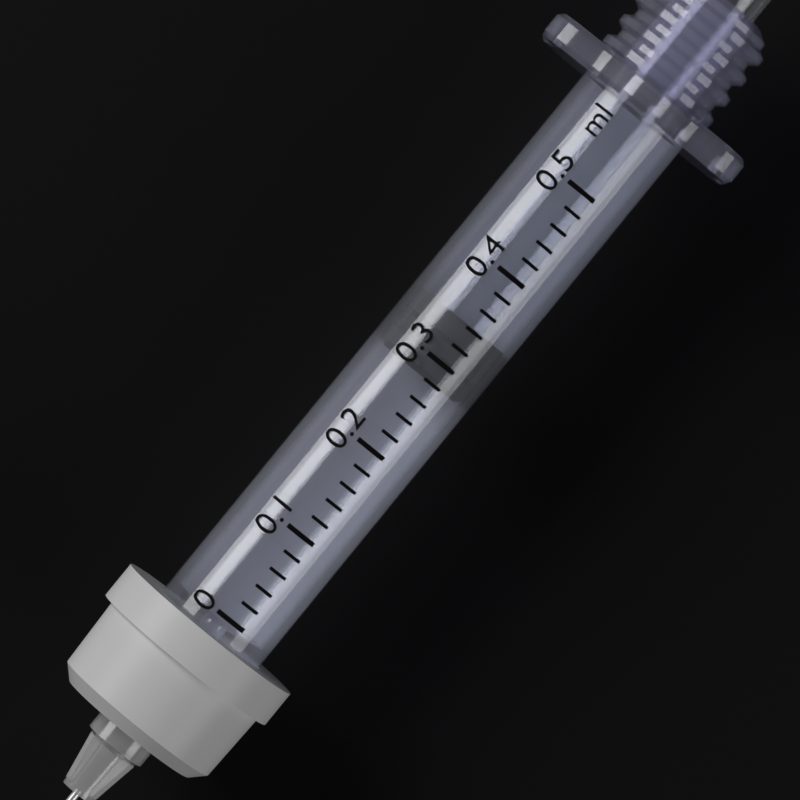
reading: 0.28 ml
